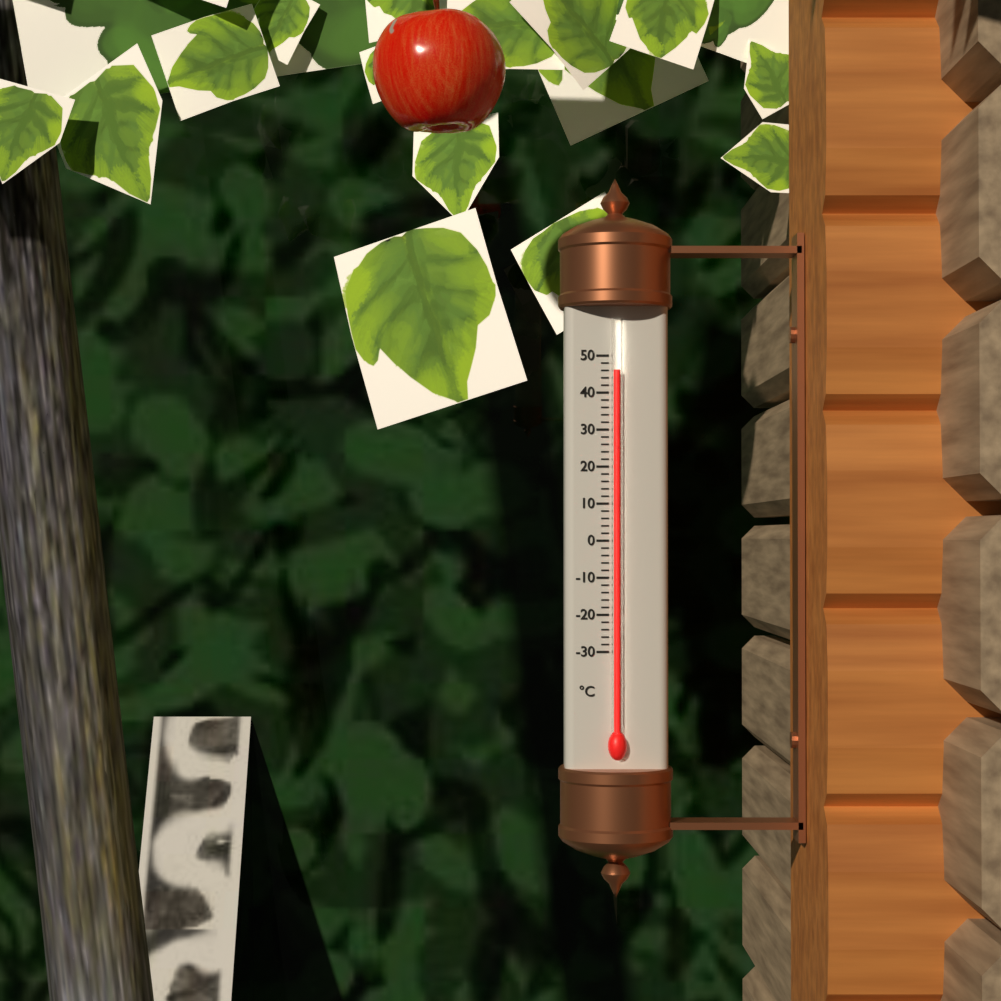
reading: 46 °C
